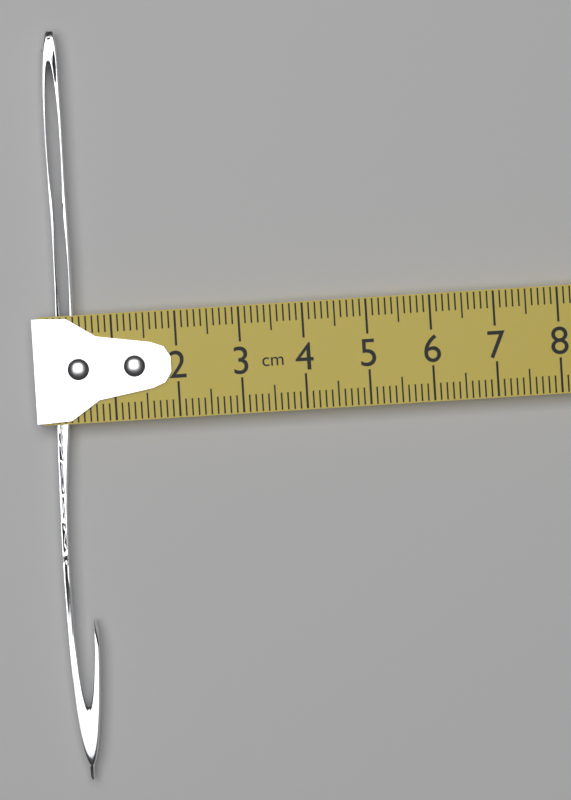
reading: 0.5 cm
